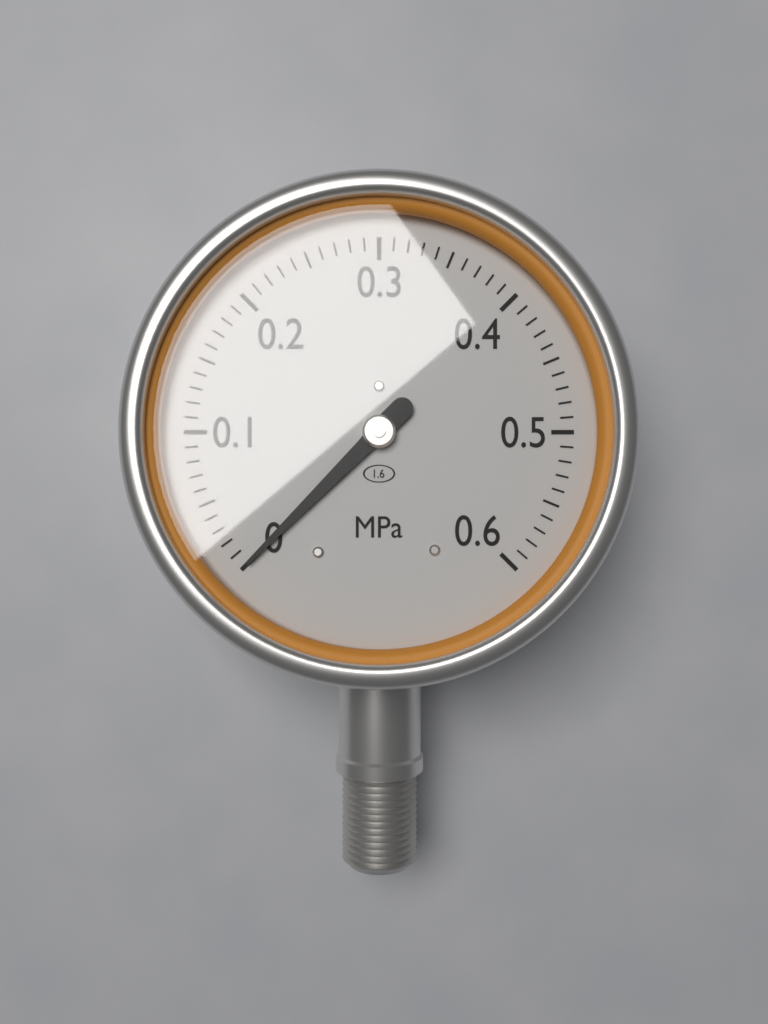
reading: 0.00 MPa
